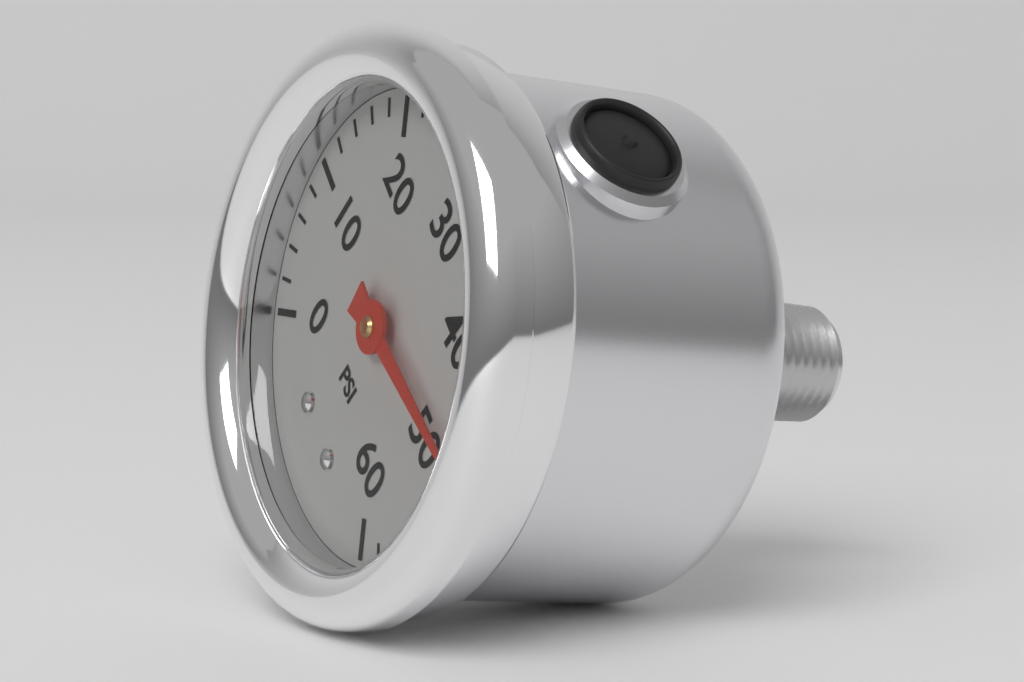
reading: 48 psi
